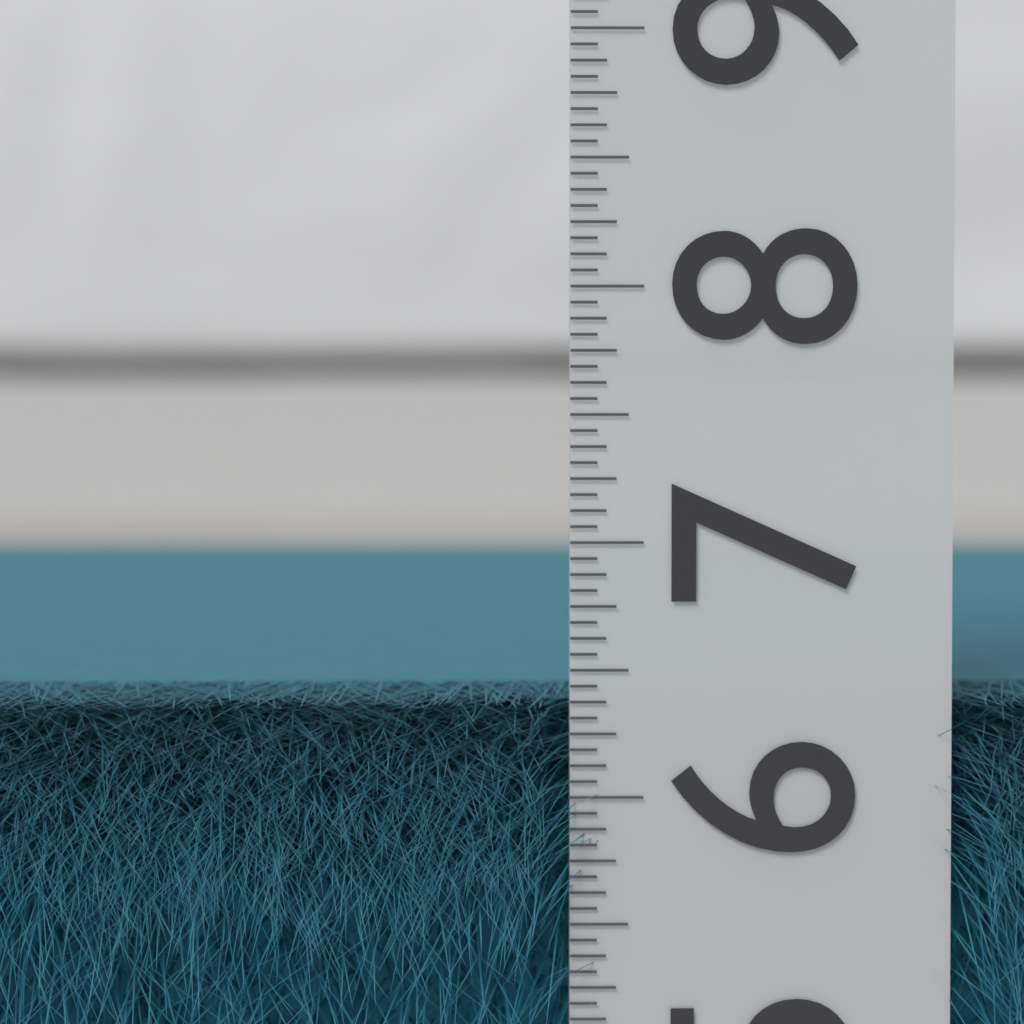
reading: 6.3750 (no unit)
